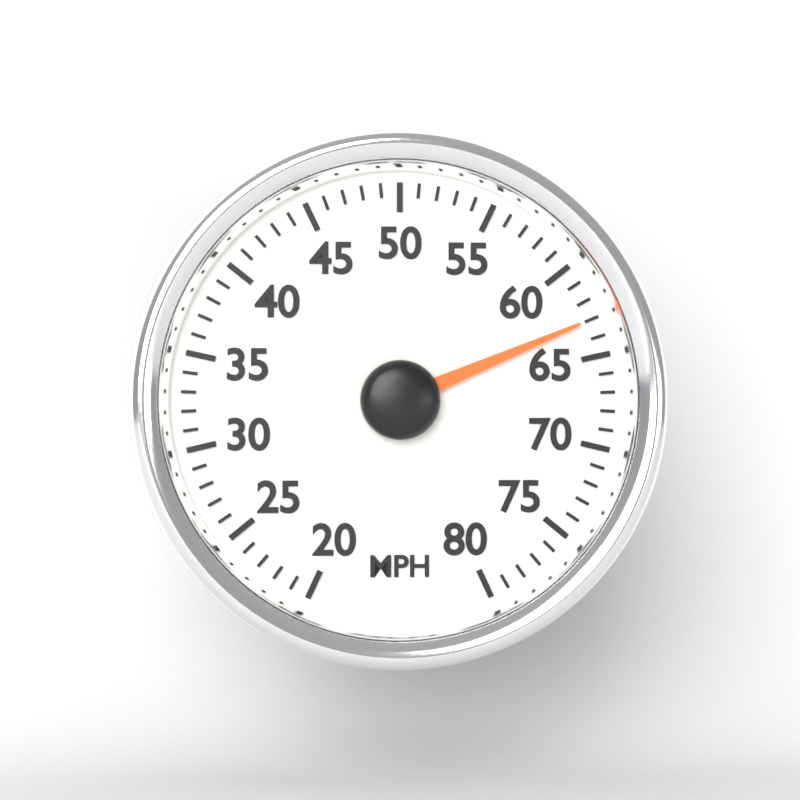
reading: 63 MPH
